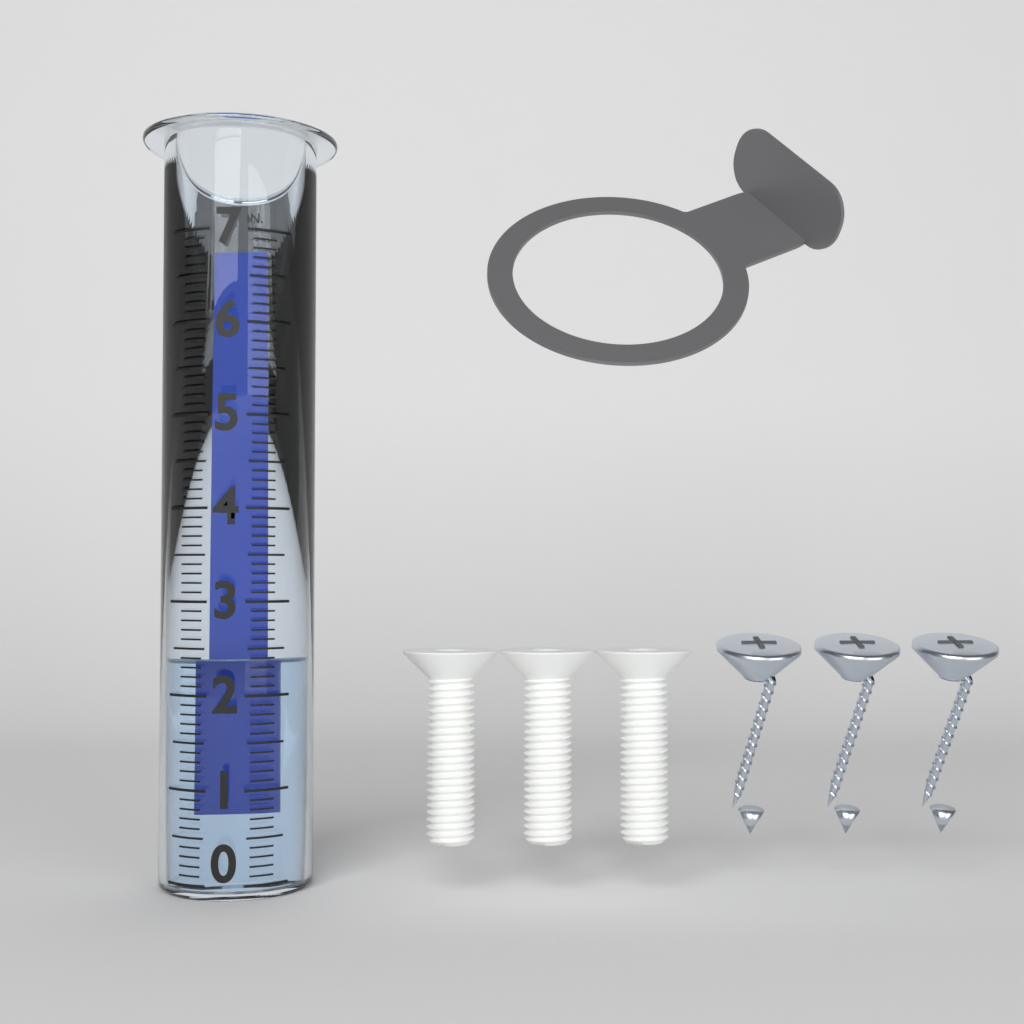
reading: 2.4 in
